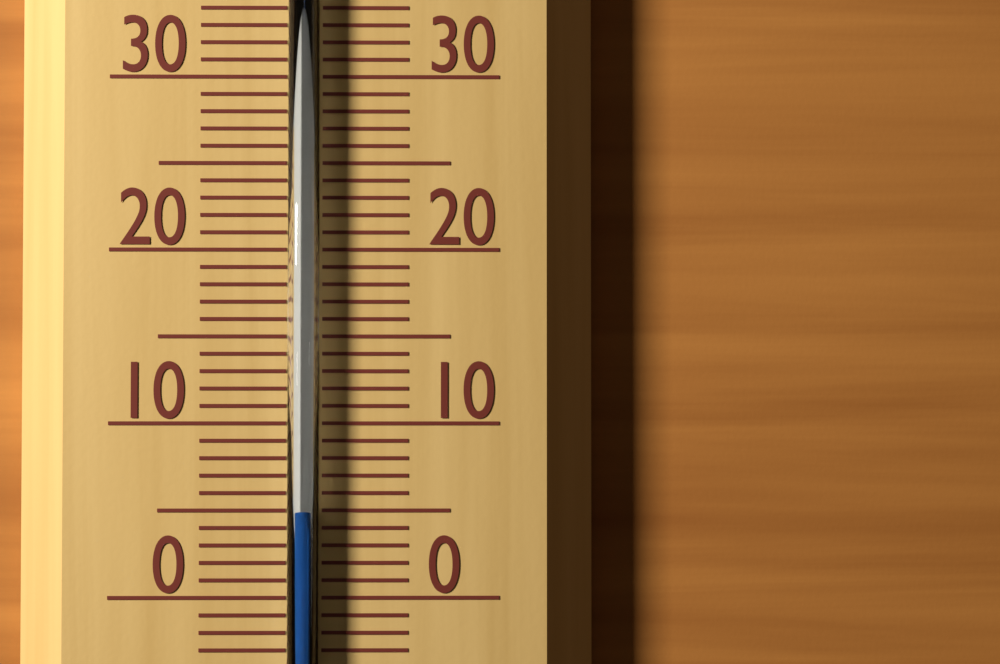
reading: 5 °C
